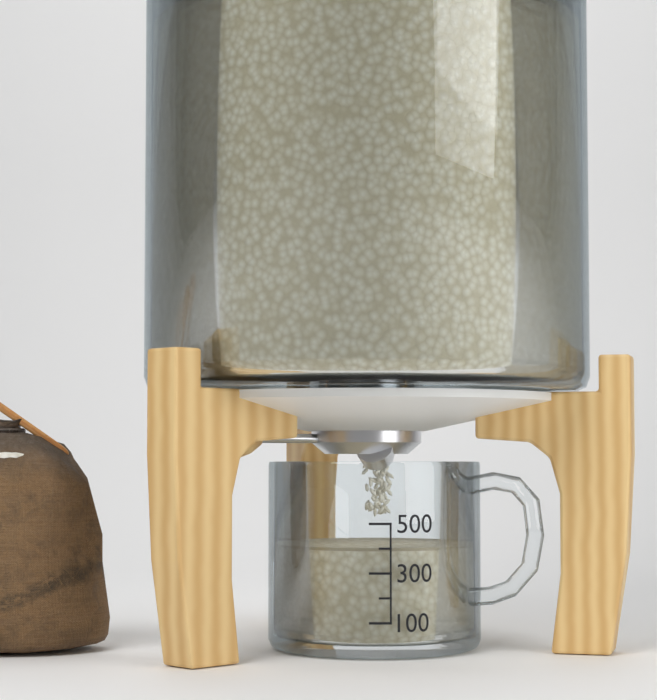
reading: 400 (no unit)
